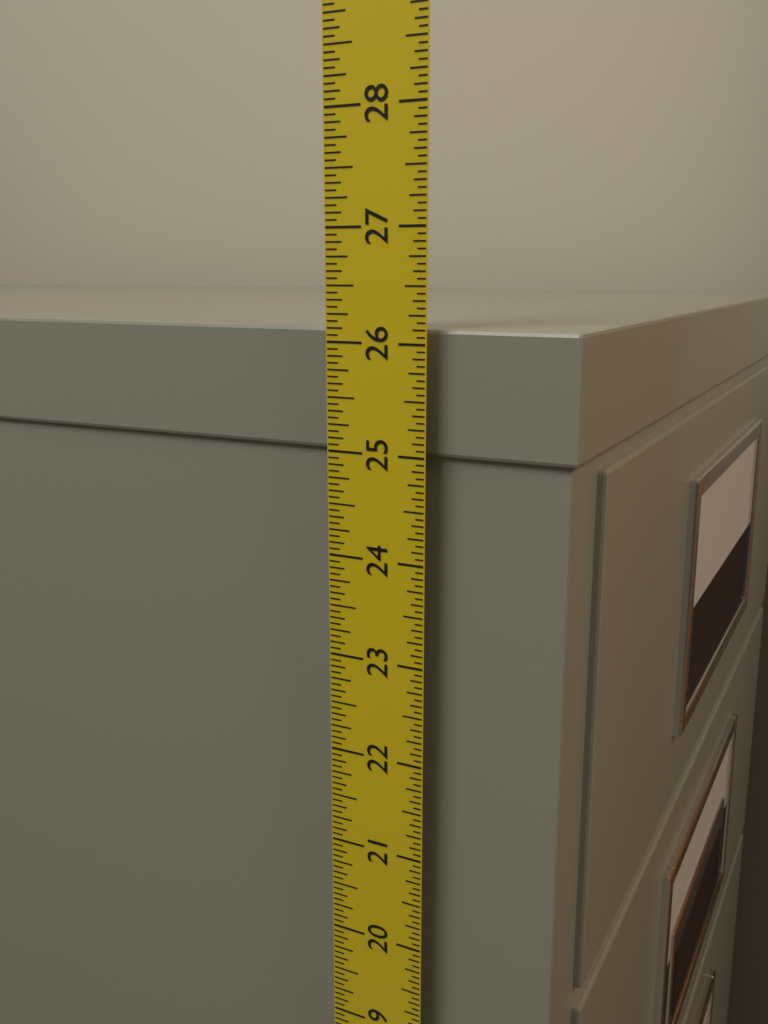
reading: 26.1250 in
